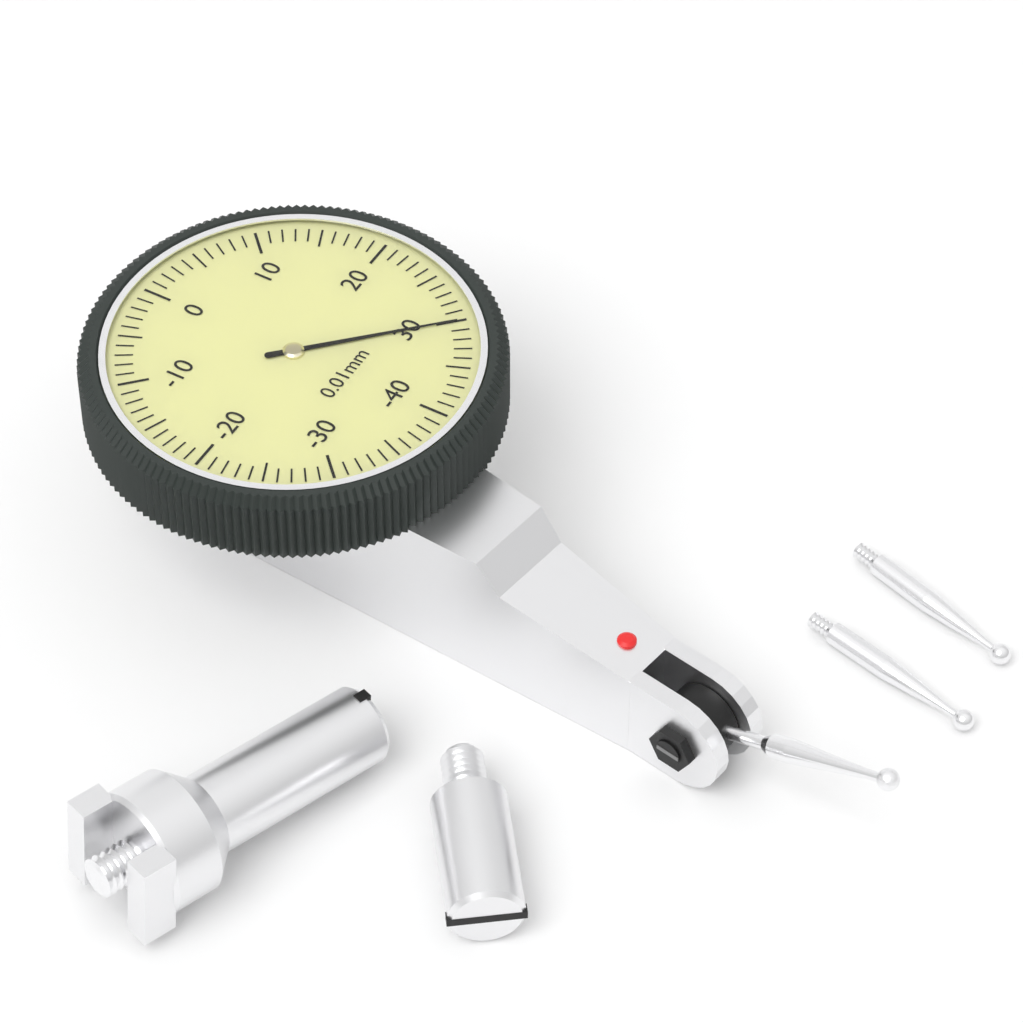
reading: 30 0.01mm
